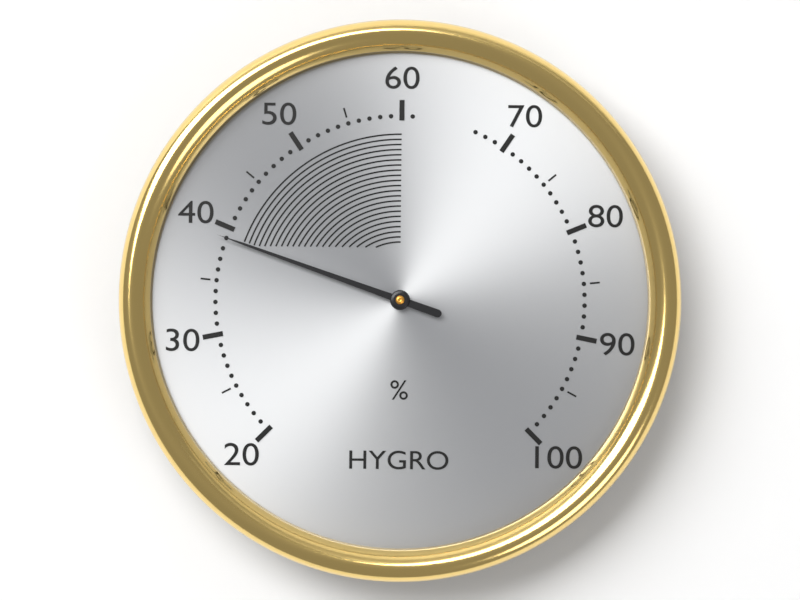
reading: 39 %
